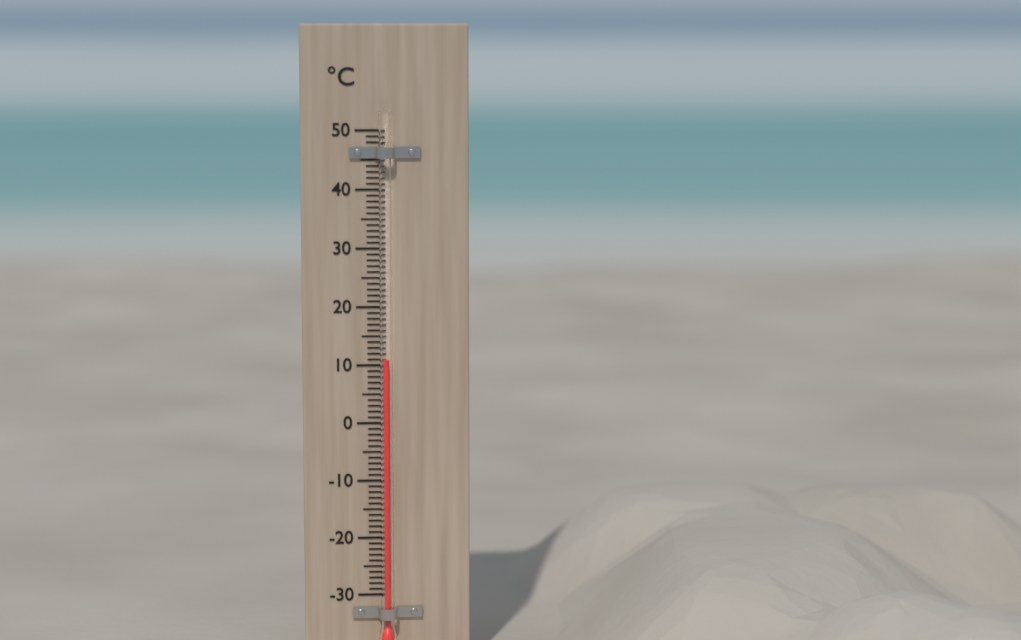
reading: 11 °C
